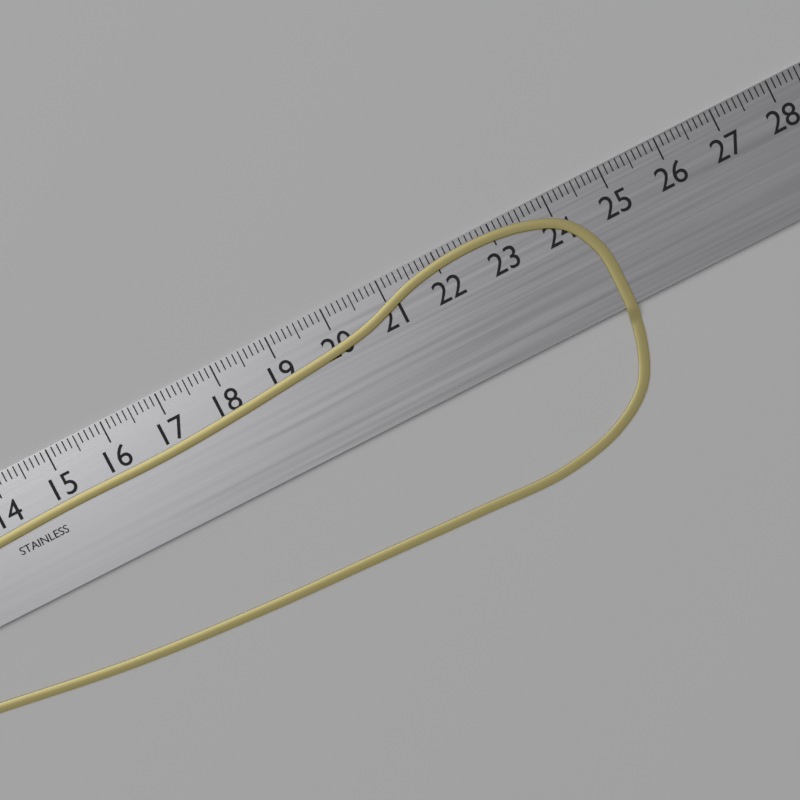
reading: 24.6 cm
